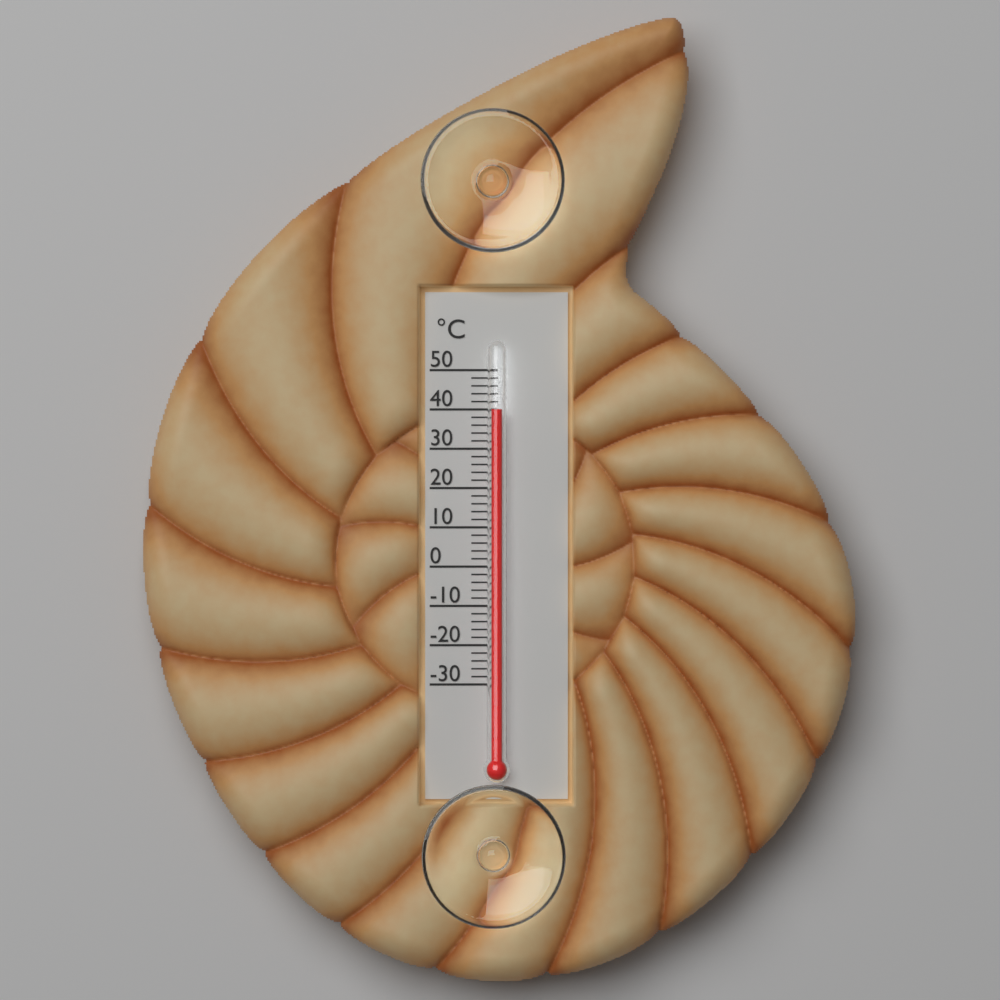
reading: 40 °C
